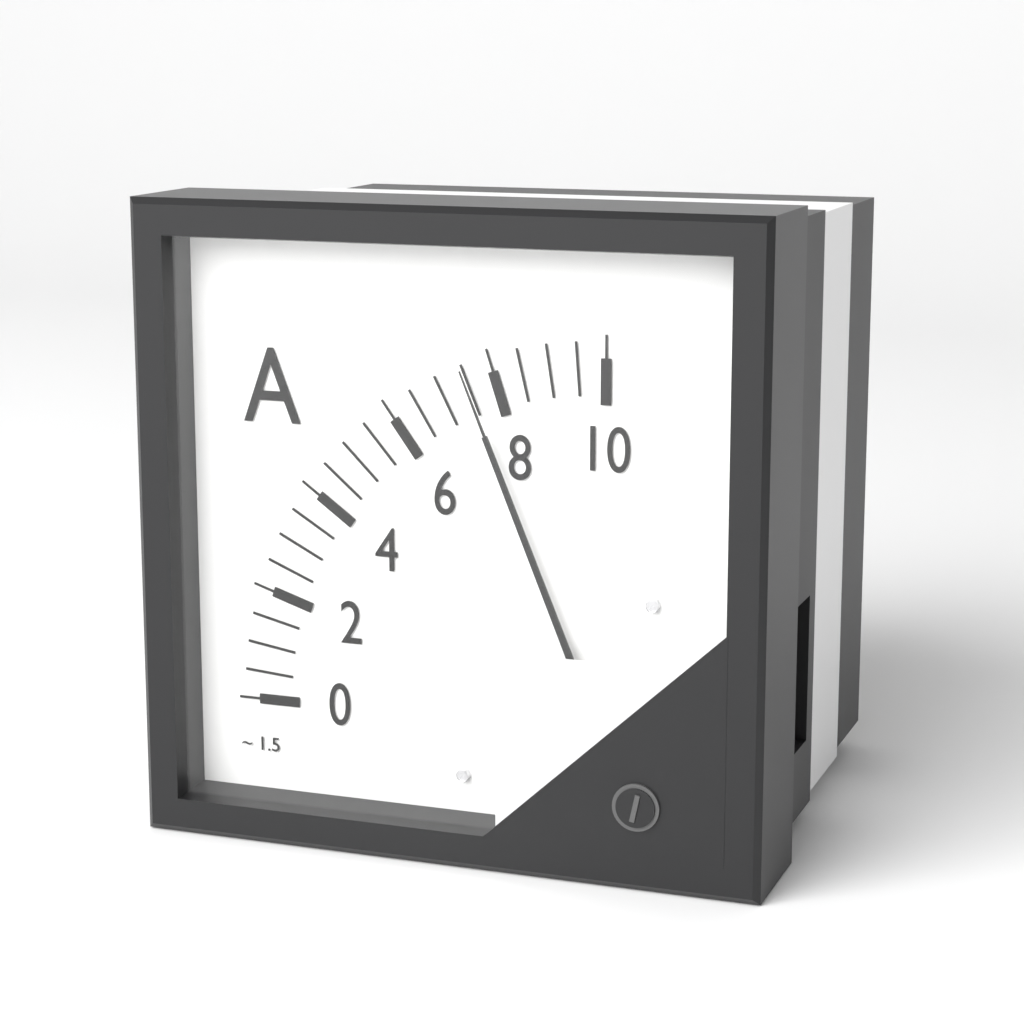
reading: 7.5 A
